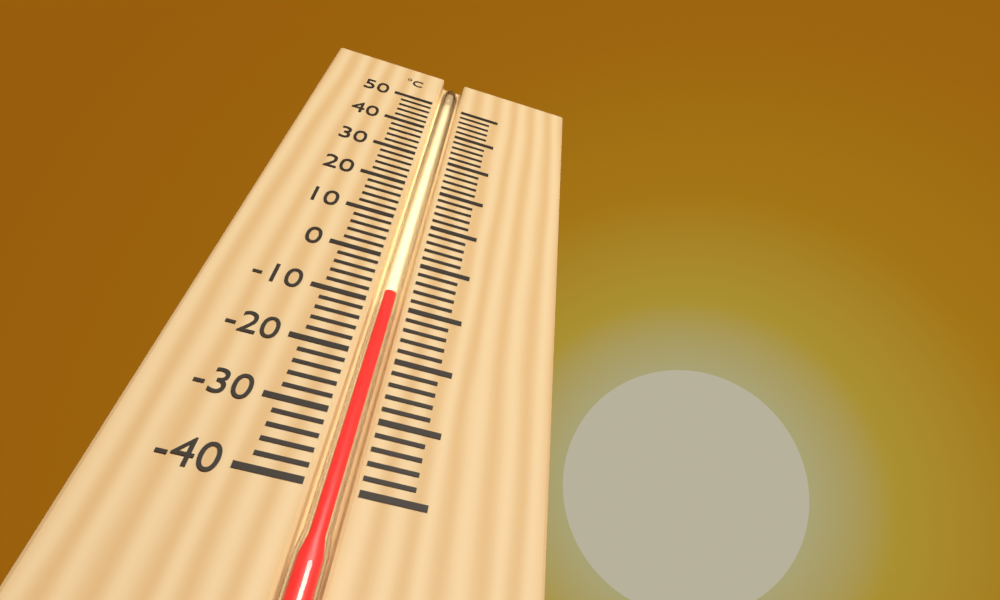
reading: -8 °C
